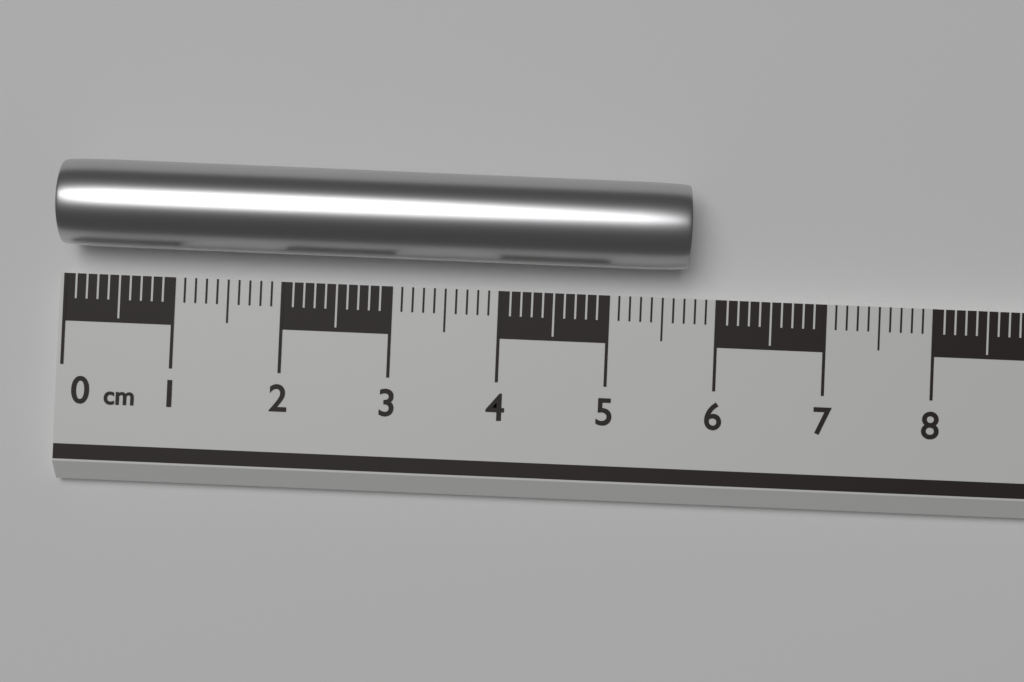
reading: 5.7 cm
